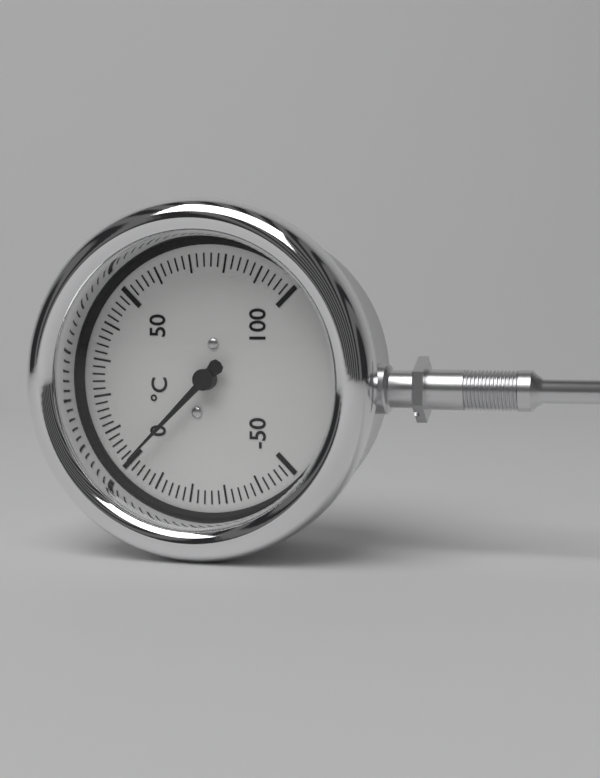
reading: 0 °C
